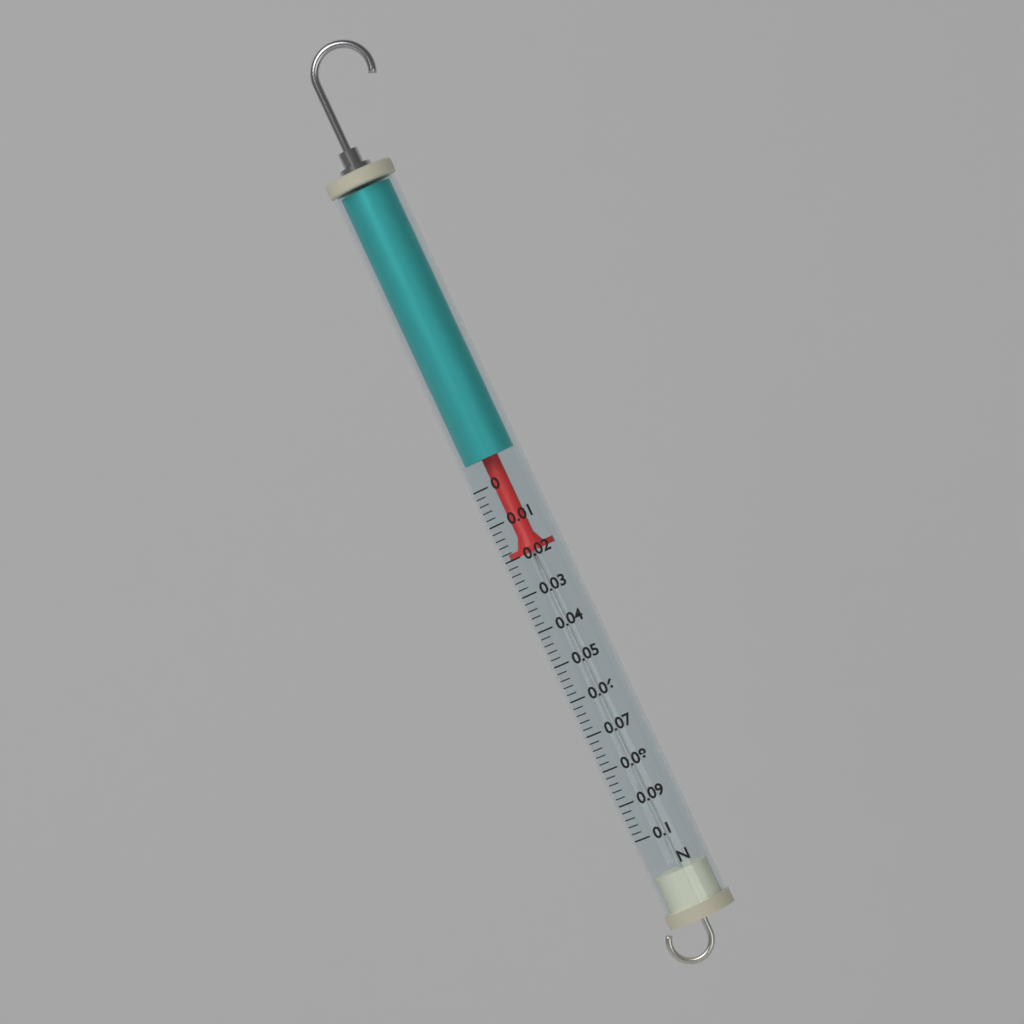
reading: 0.020 N
